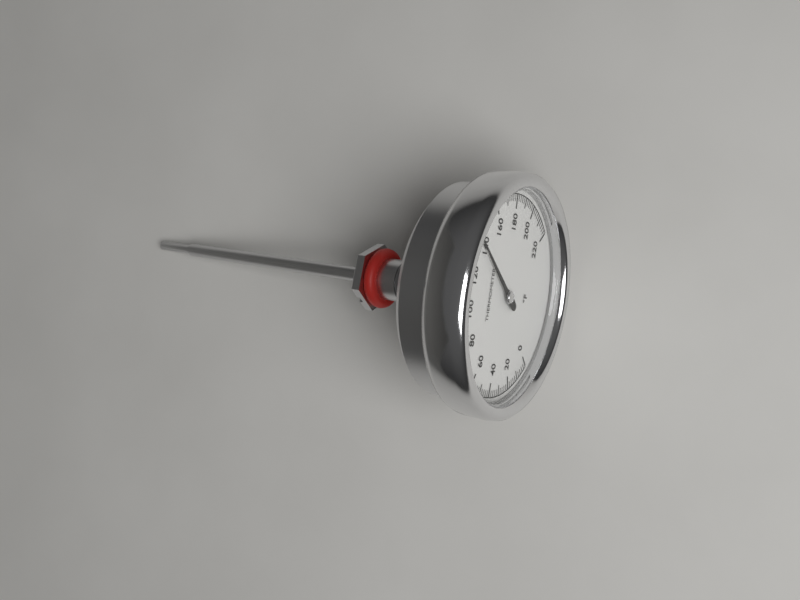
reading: 138 °F
